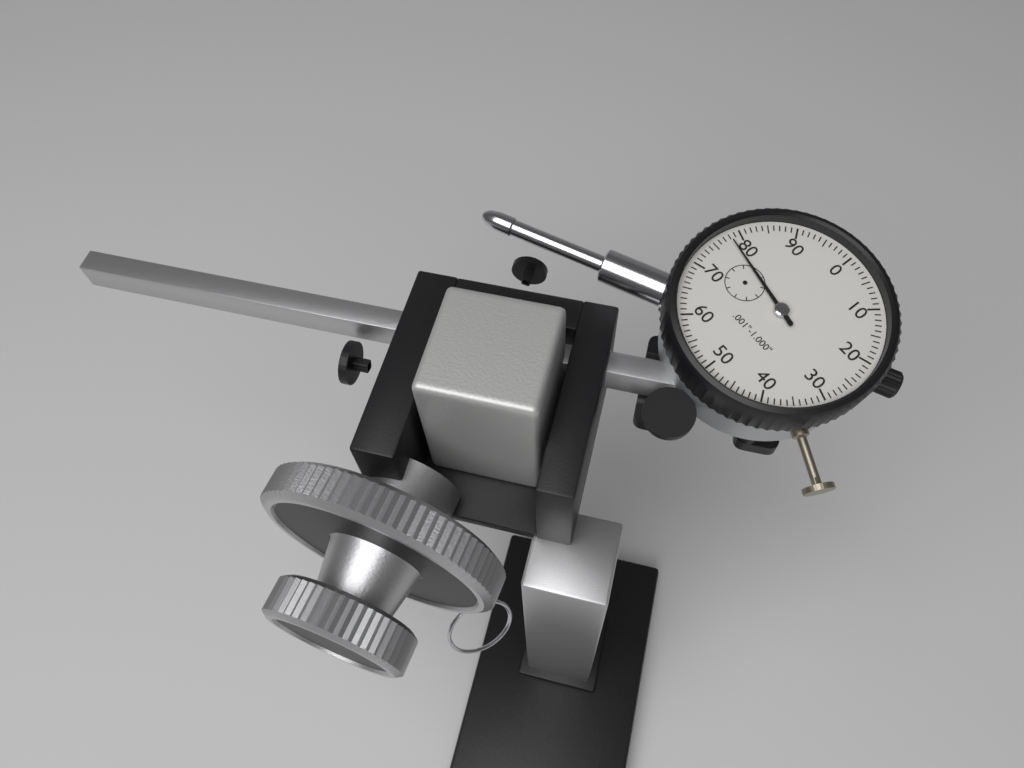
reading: 0.078 in
